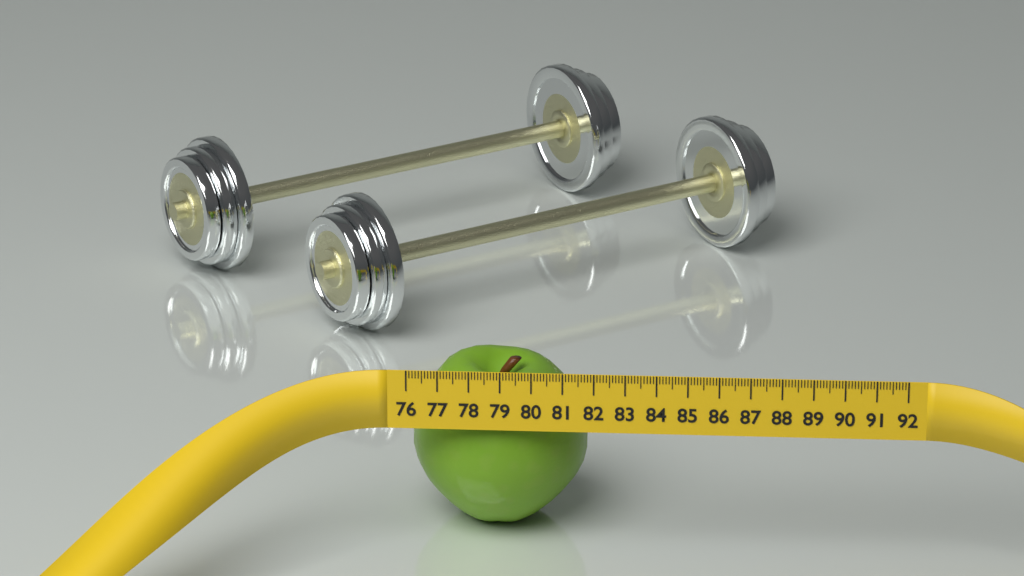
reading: 81.7 (no unit)
